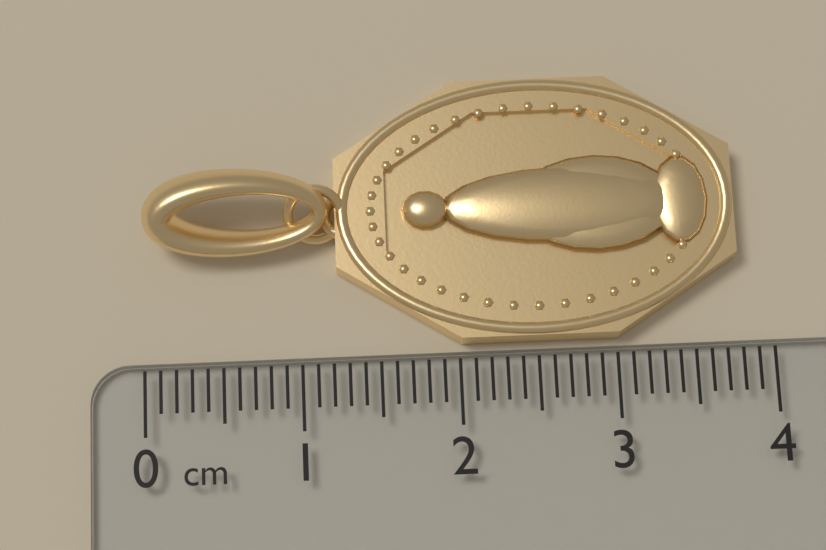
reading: 3.8 cm
